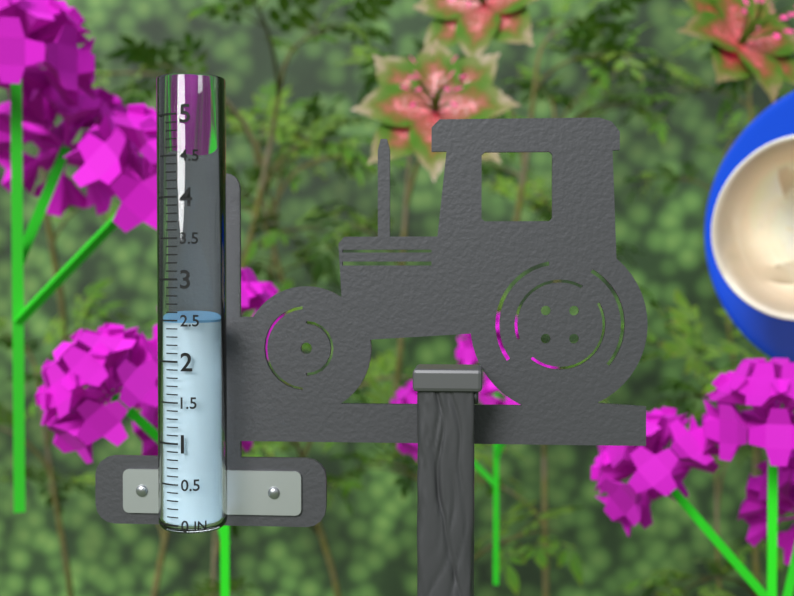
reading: 2.5 in
